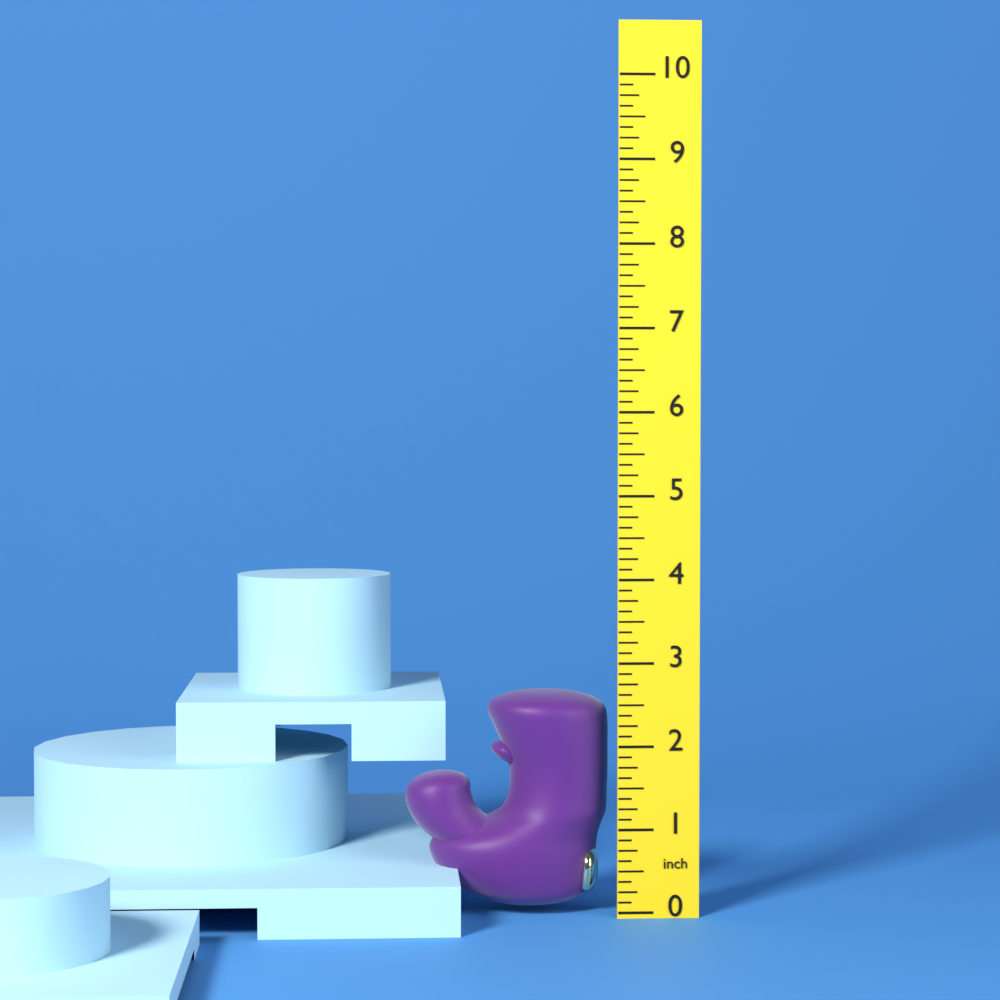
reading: 2.625 inch
